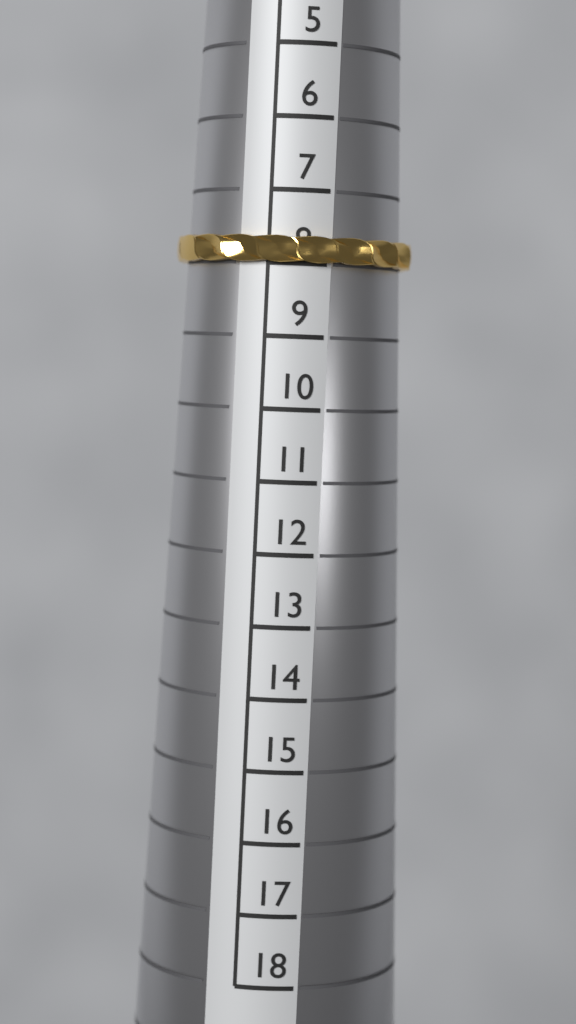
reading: 8 (no unit)
